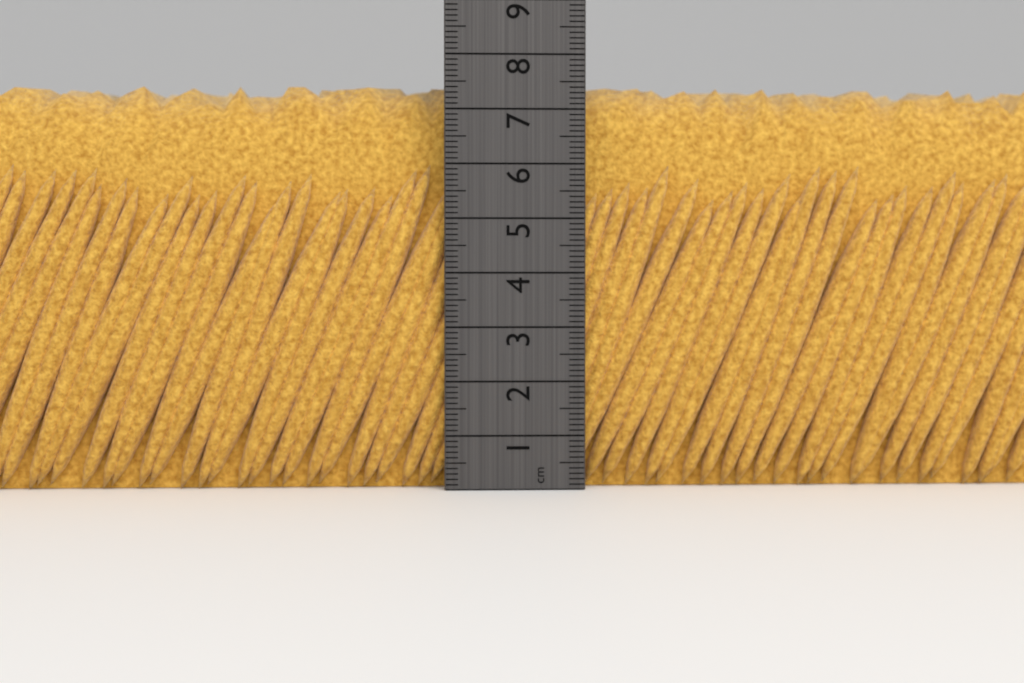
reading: 7.5 cm
